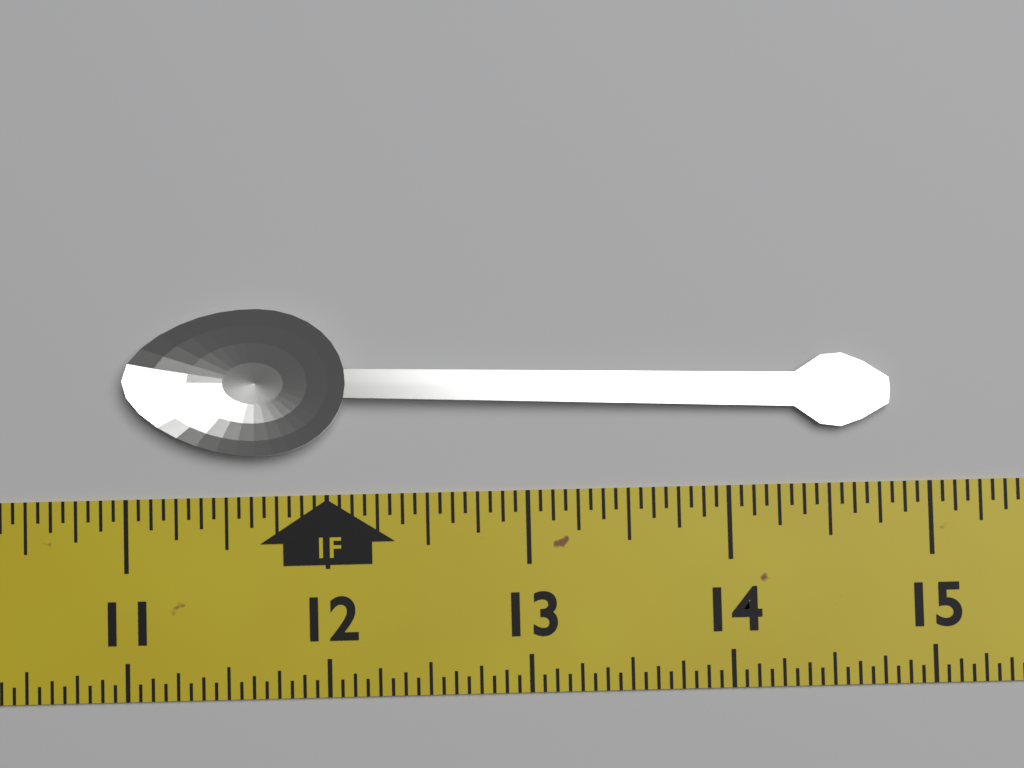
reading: 14.8125 in
